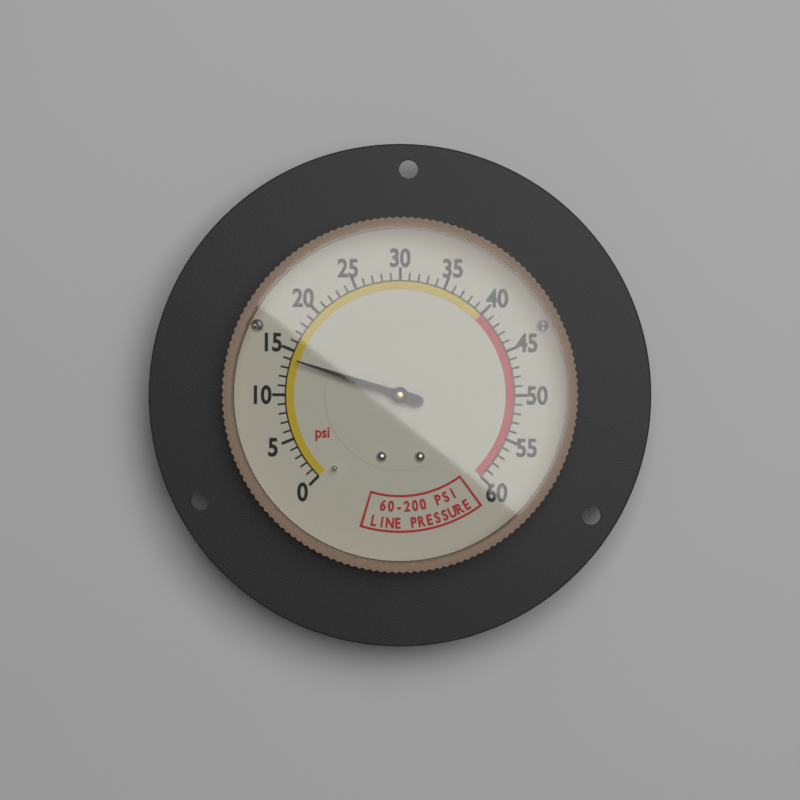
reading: 14 psi
